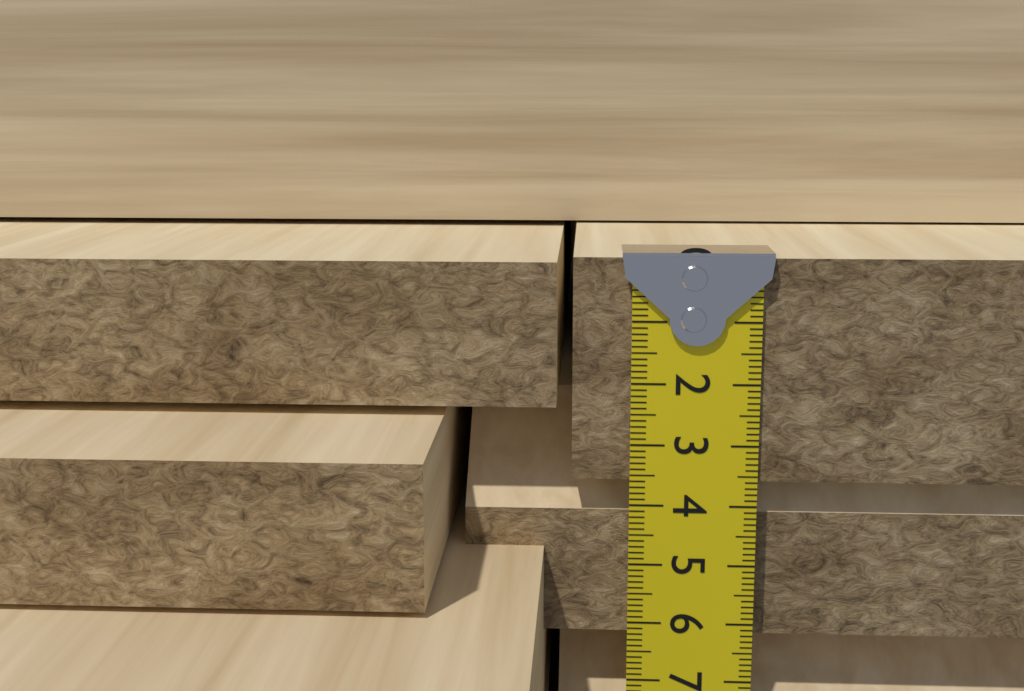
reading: 3.6 cm
